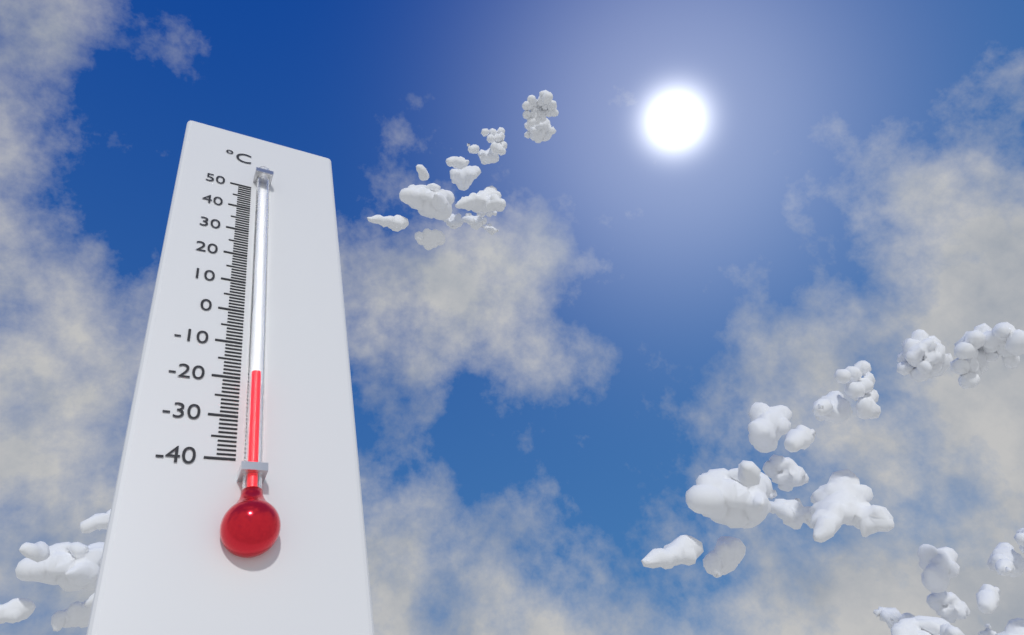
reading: -20 °C
